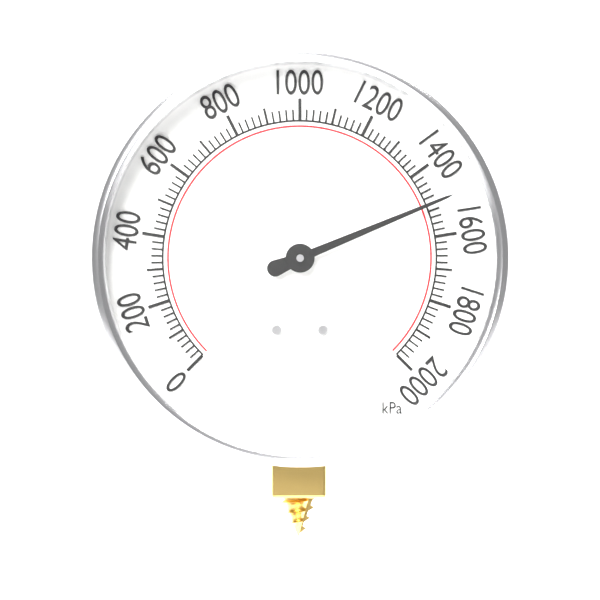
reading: 1500 kPa
